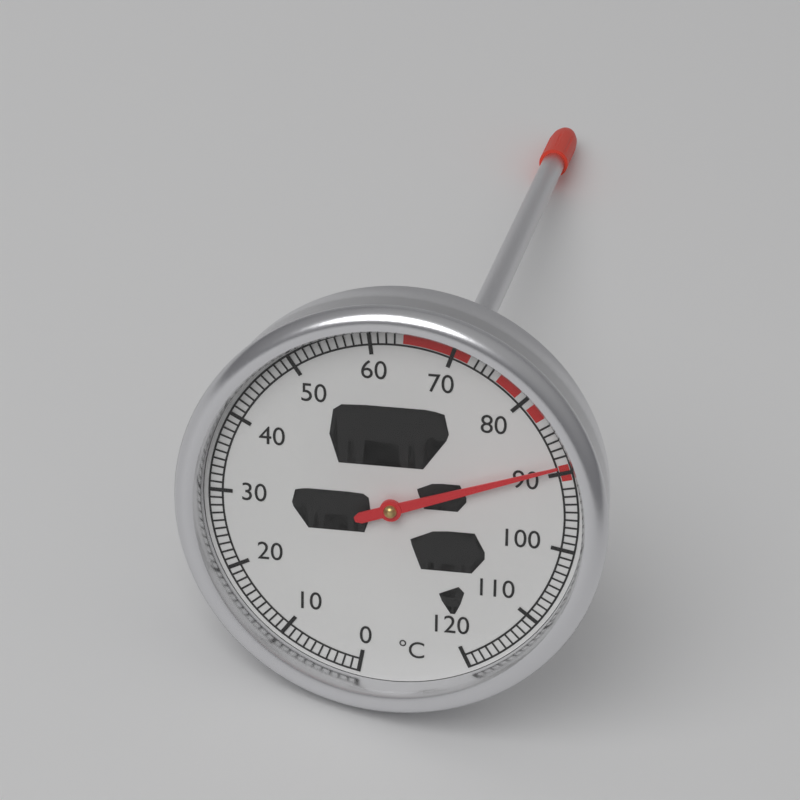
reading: 89 °C
